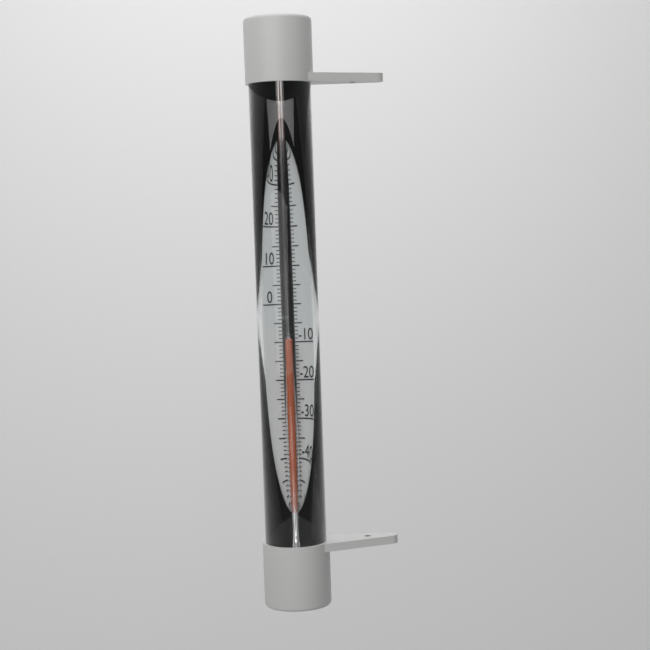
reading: -10 °C
